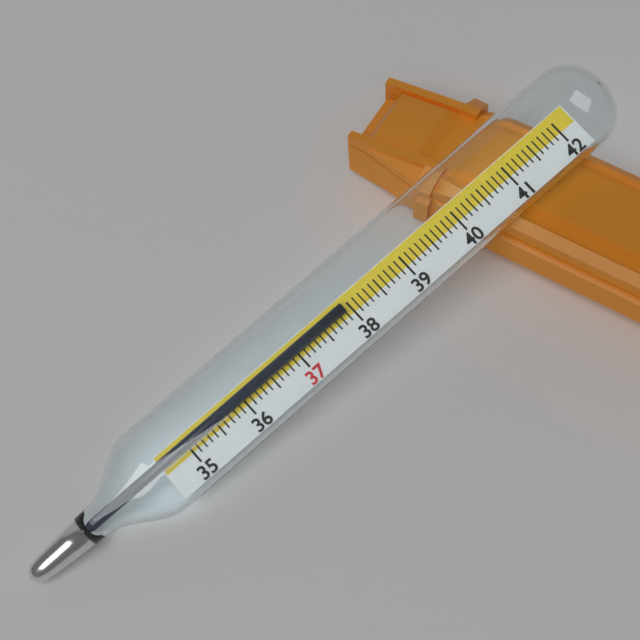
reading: 37.9 (no unit)
